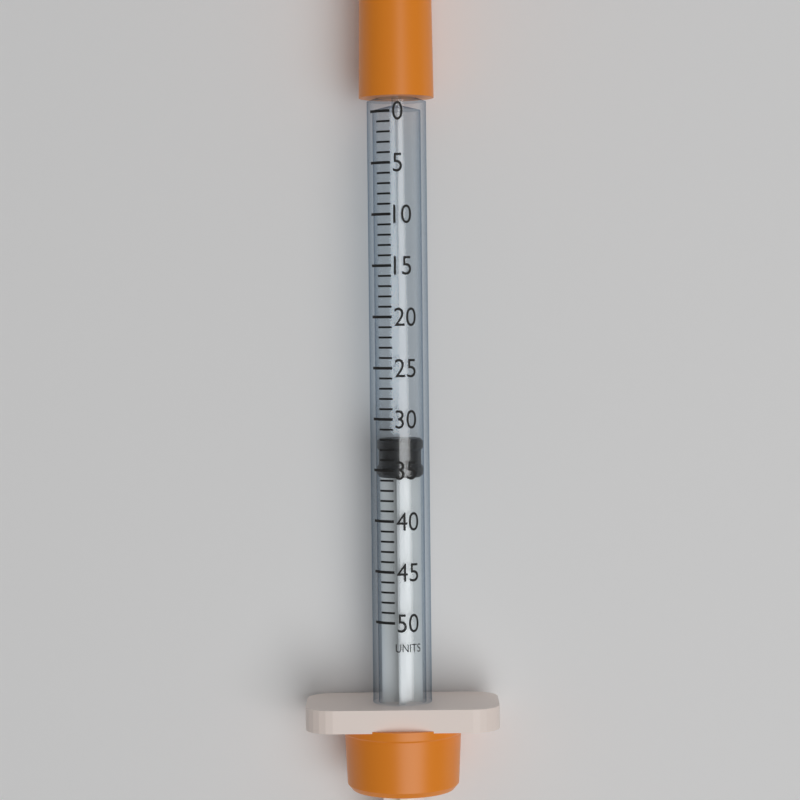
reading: 32 units
